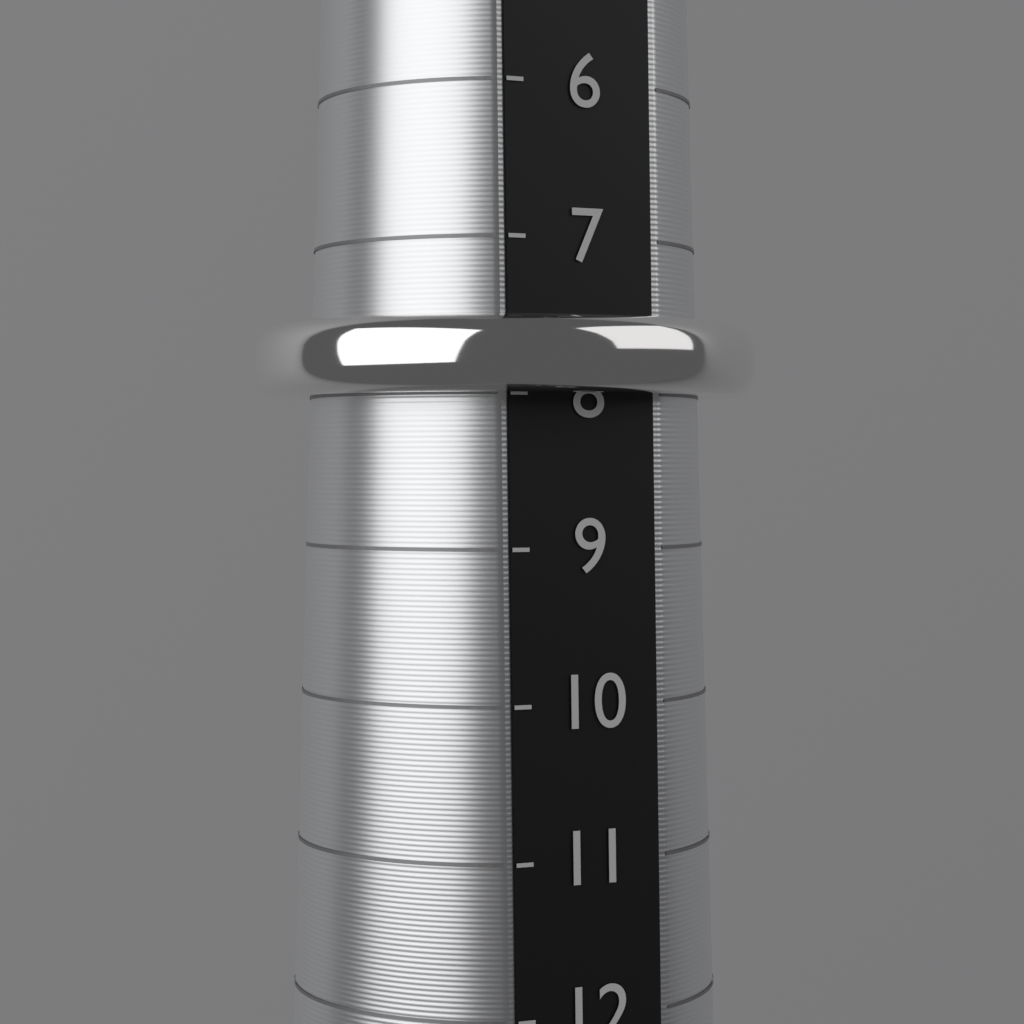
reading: 8 (no unit)
